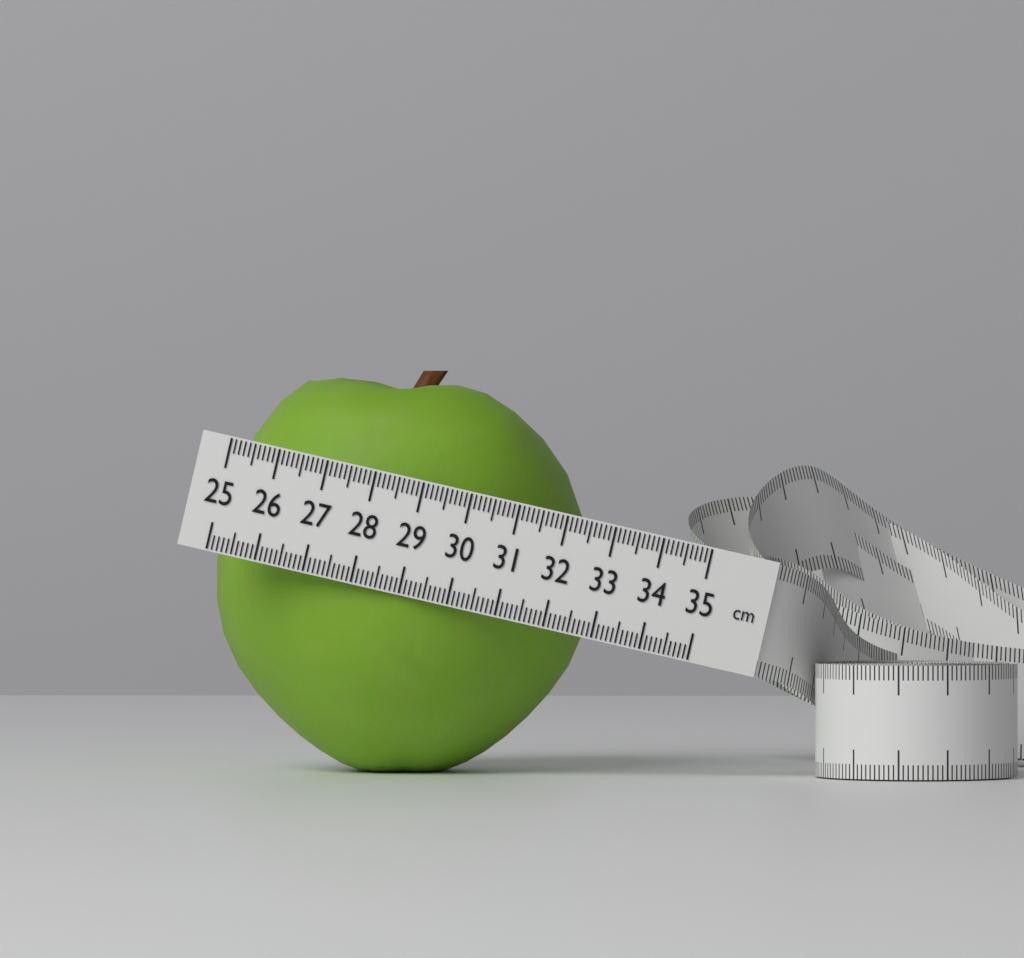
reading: 32.8 cm
